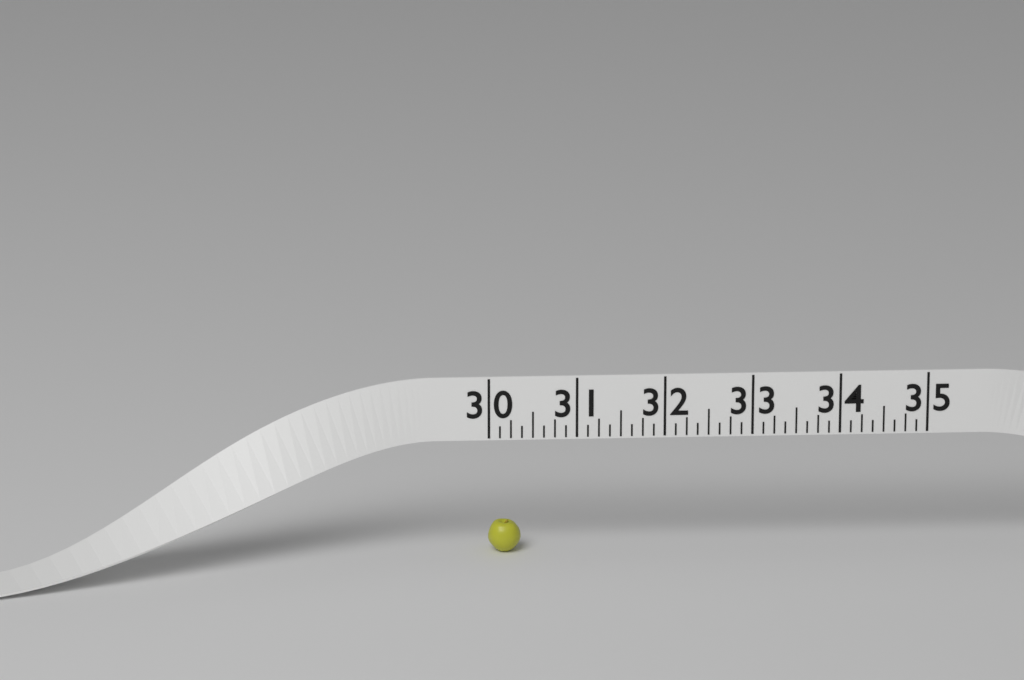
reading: 30.375 (no unit)
